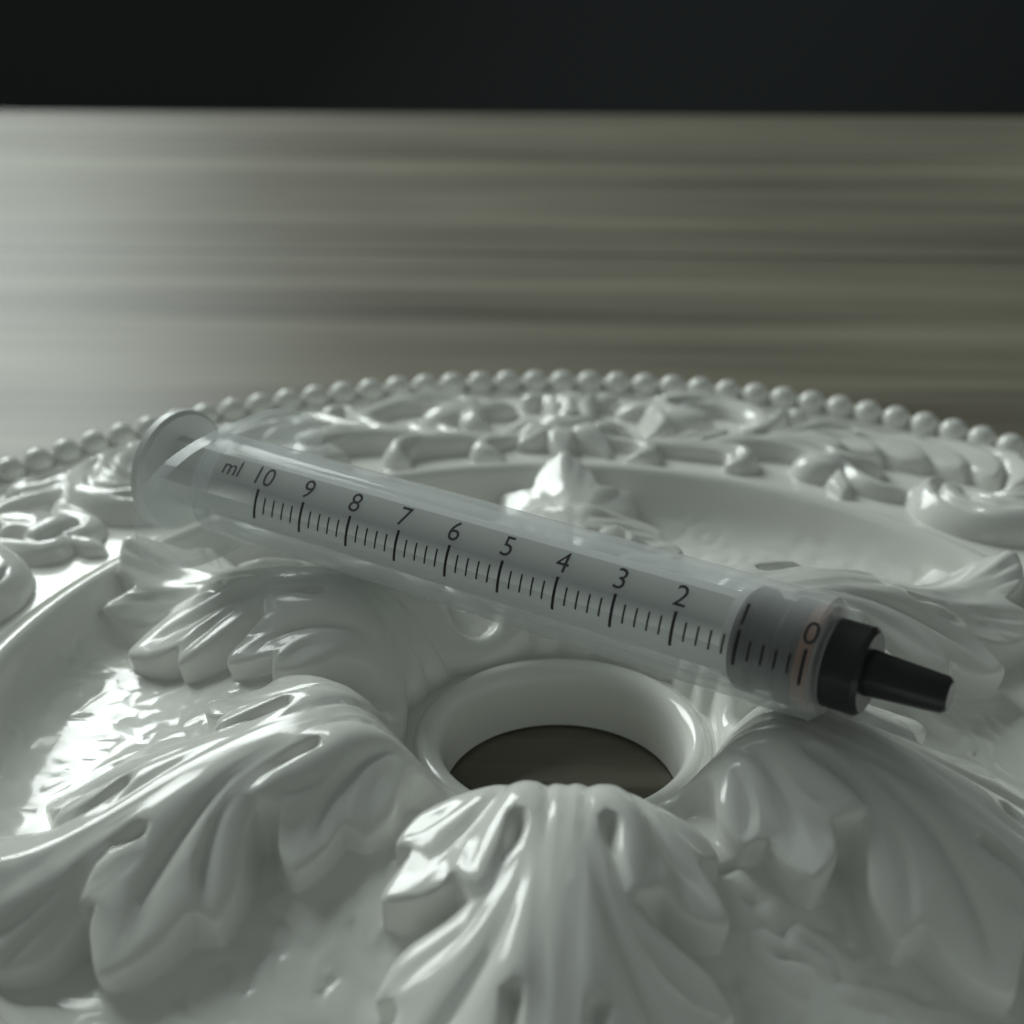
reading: 0.2 ml
